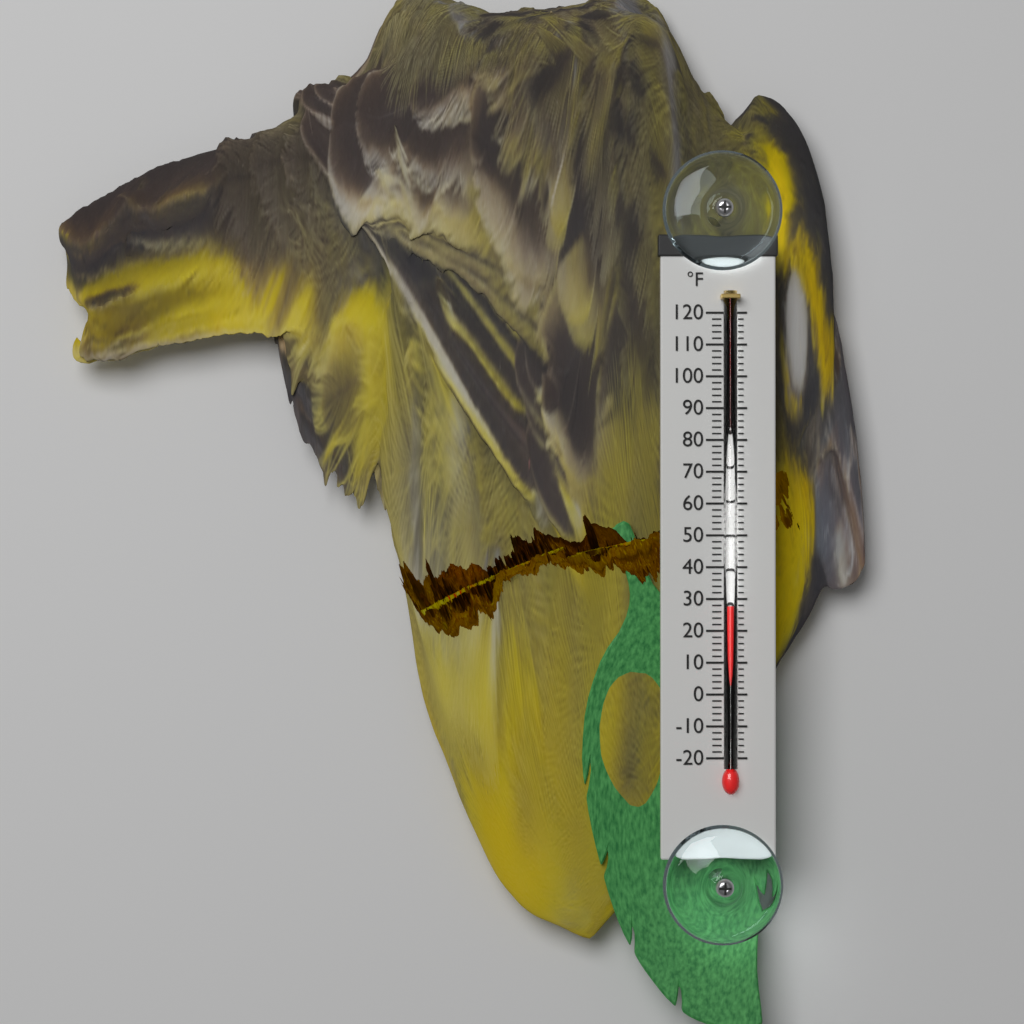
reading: 28 °F
